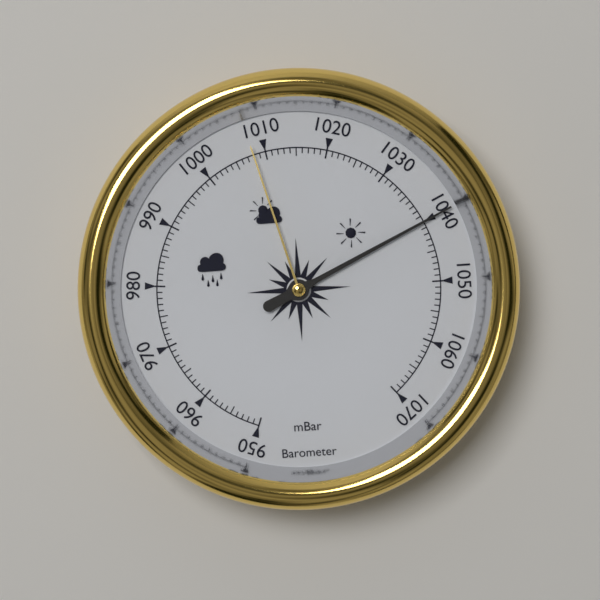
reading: 1040 mbar
